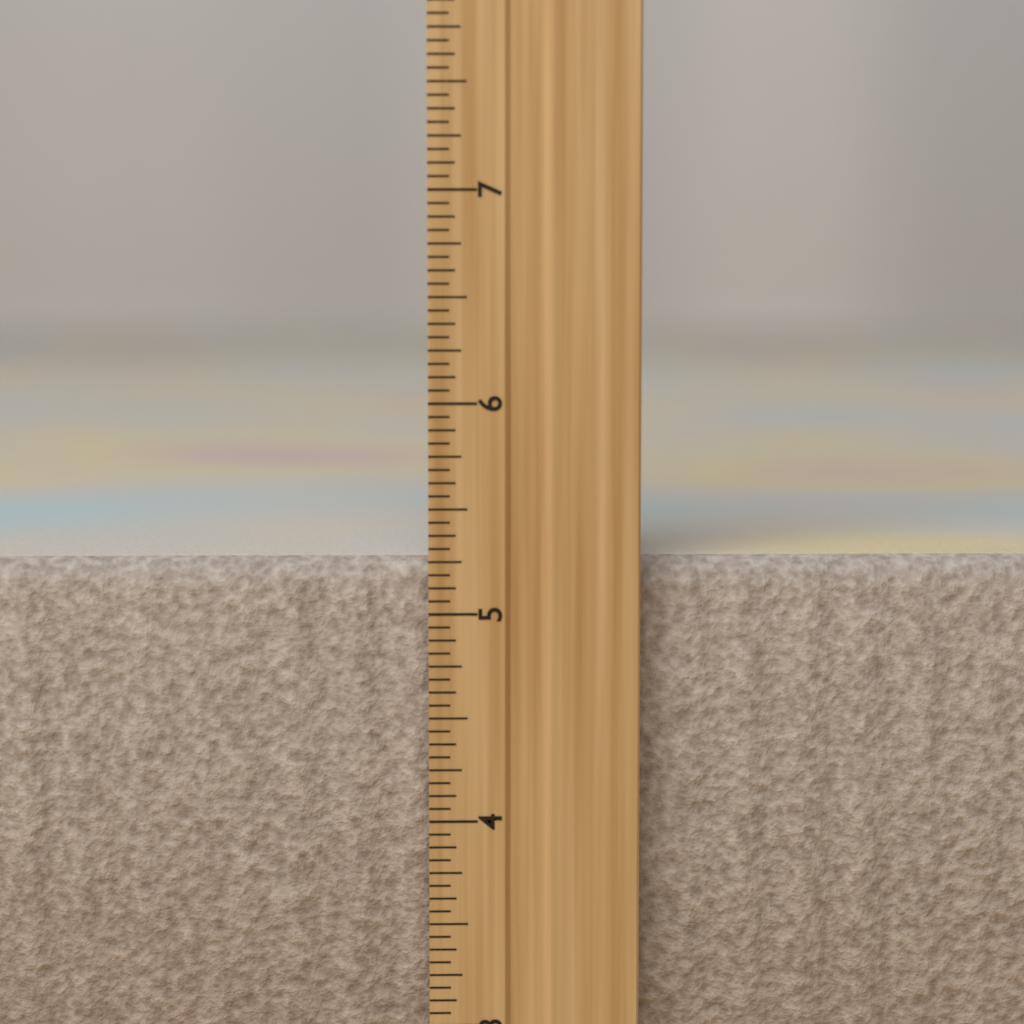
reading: 5.2500 inch
